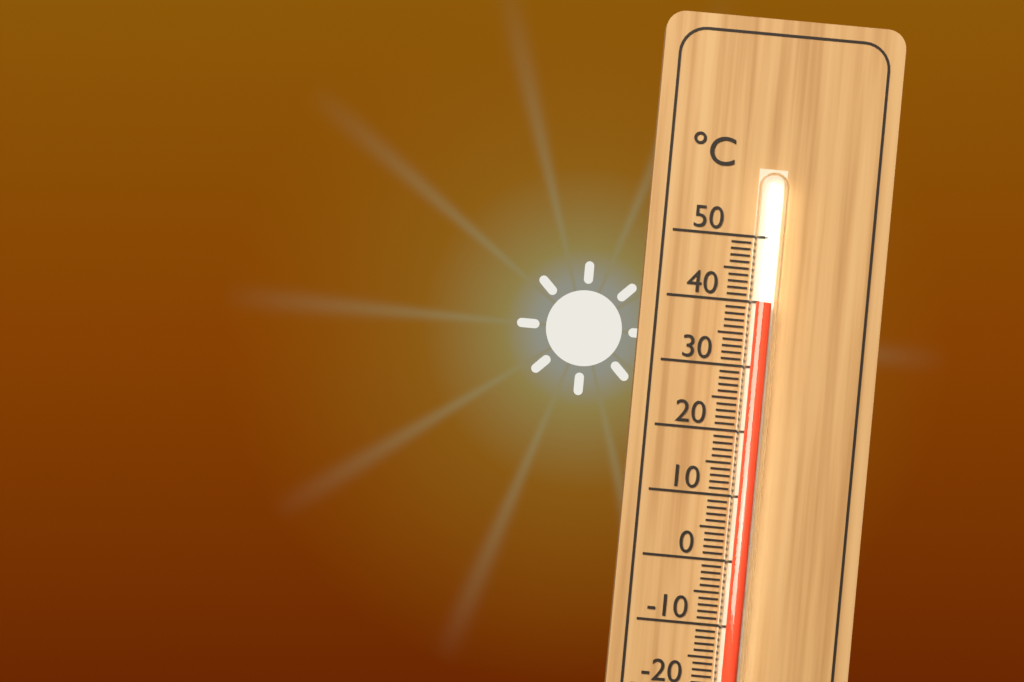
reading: 40 °C
